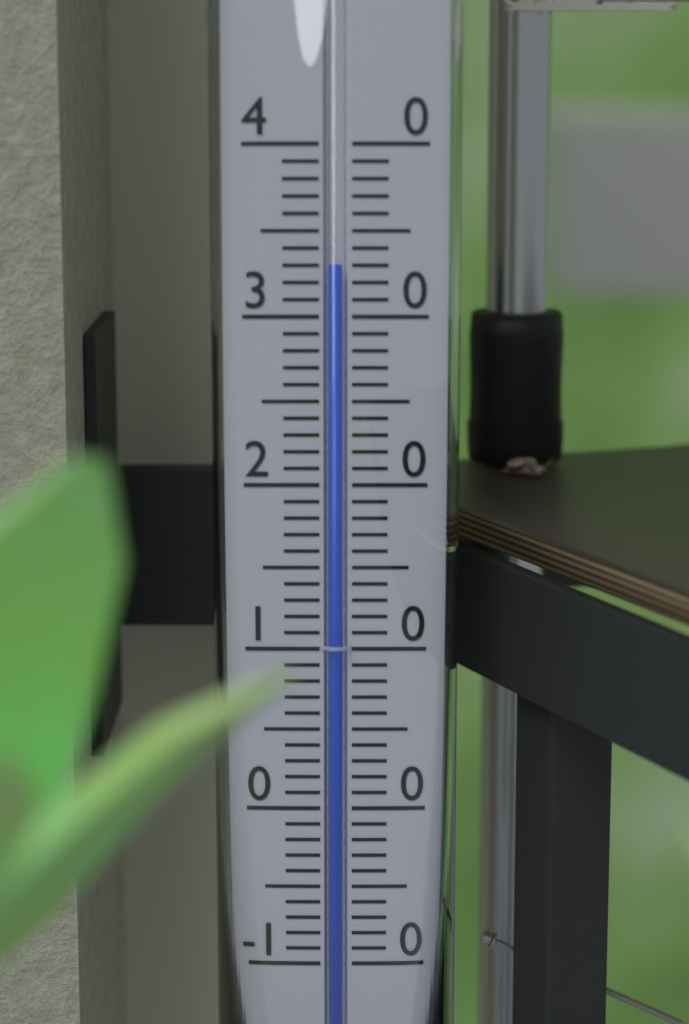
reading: 33 (no unit)
